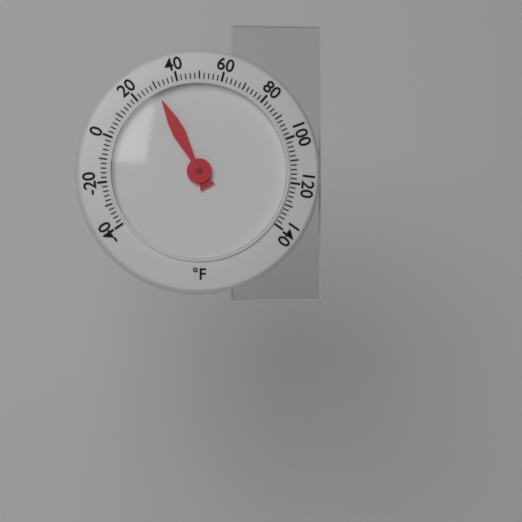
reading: 30 °F
